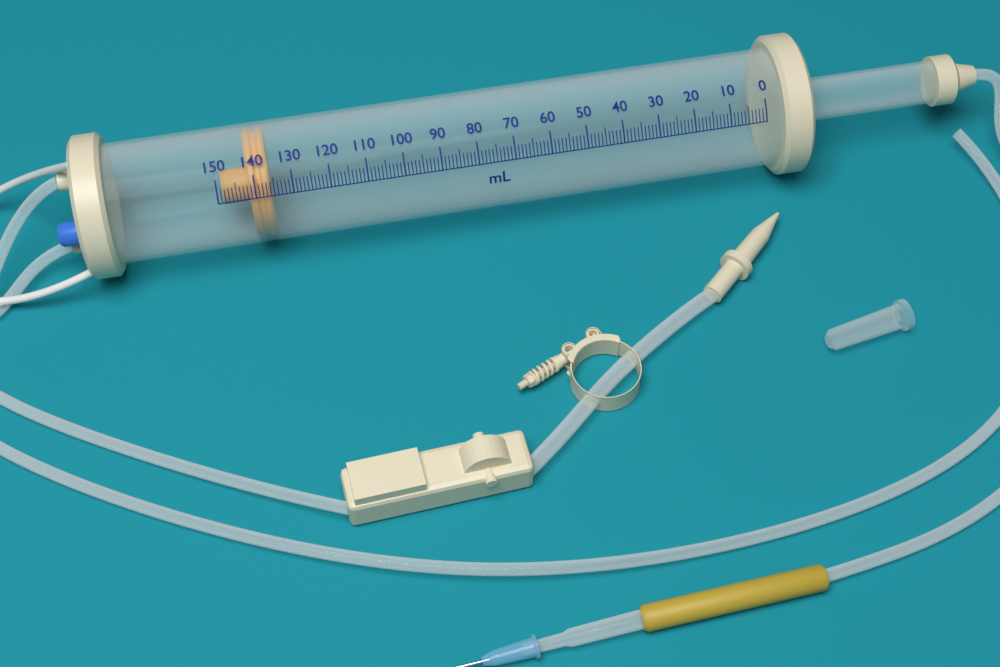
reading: 136 ml
